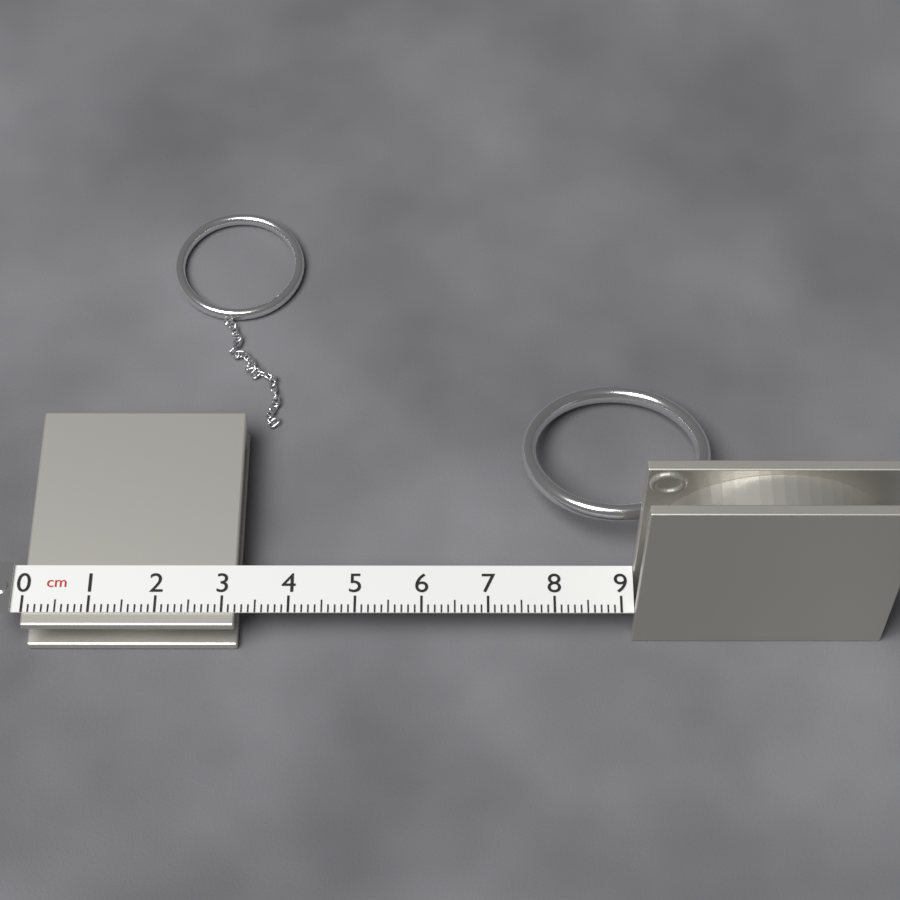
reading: 3.2 cm
